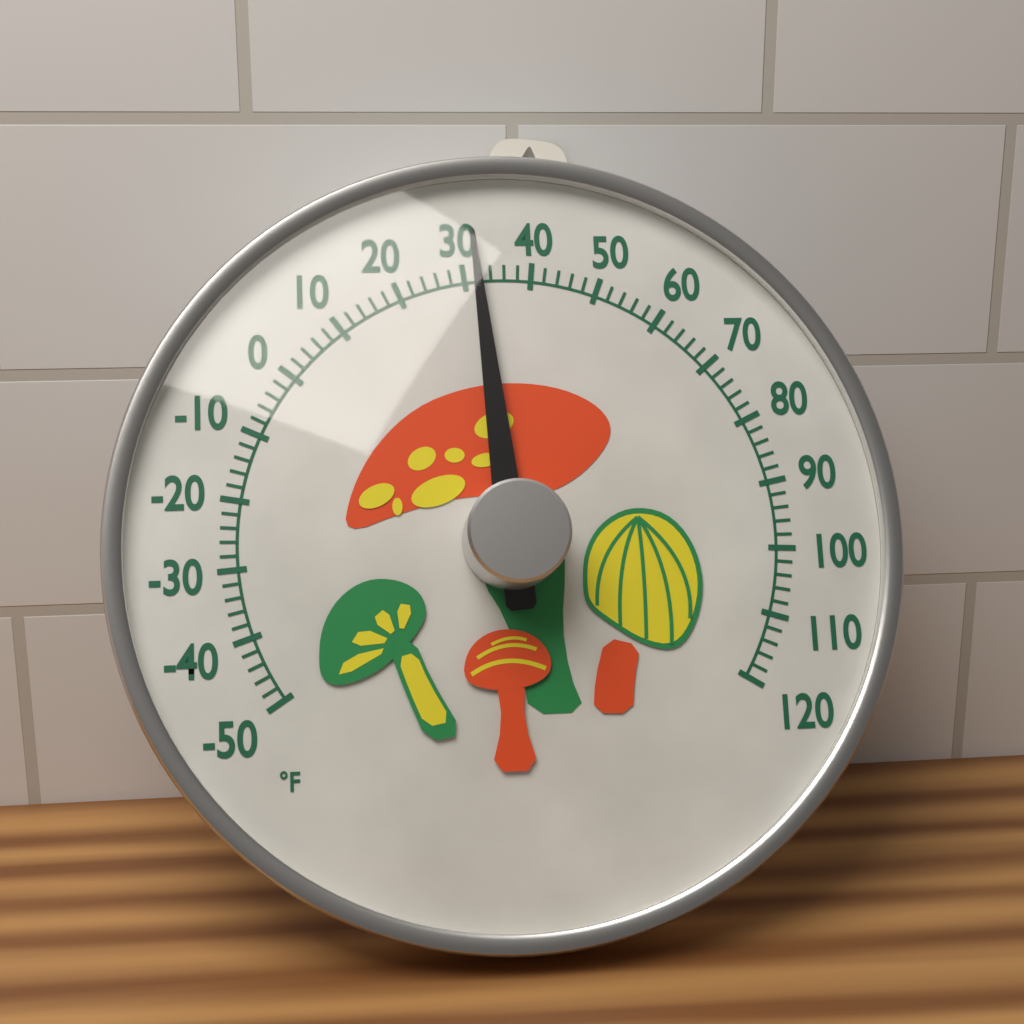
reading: 32 °F
